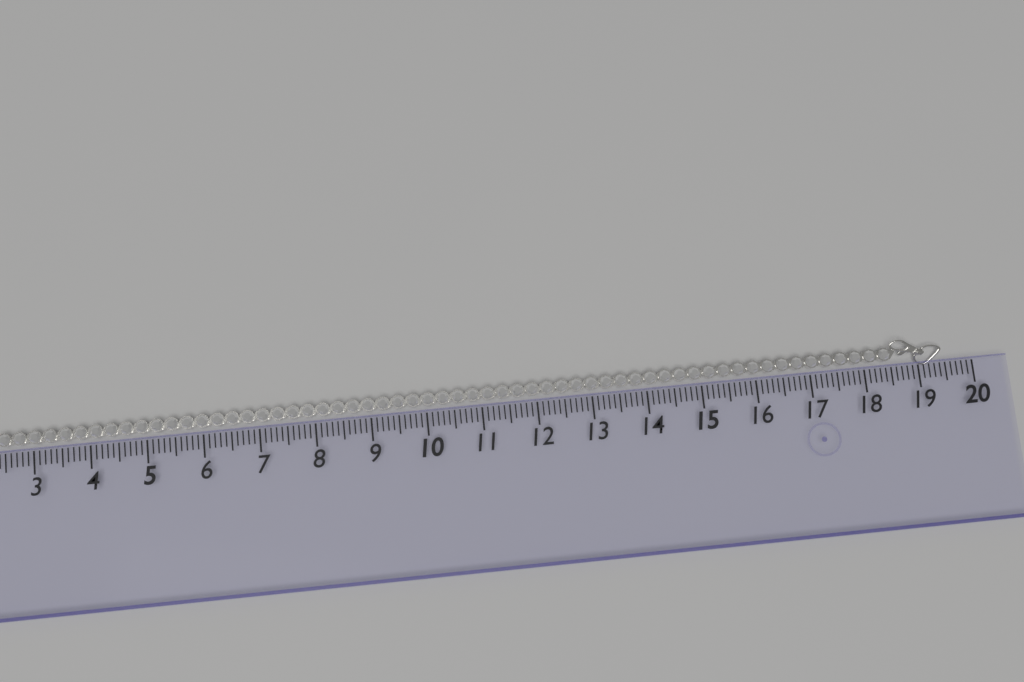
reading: 19.5 (no unit)
